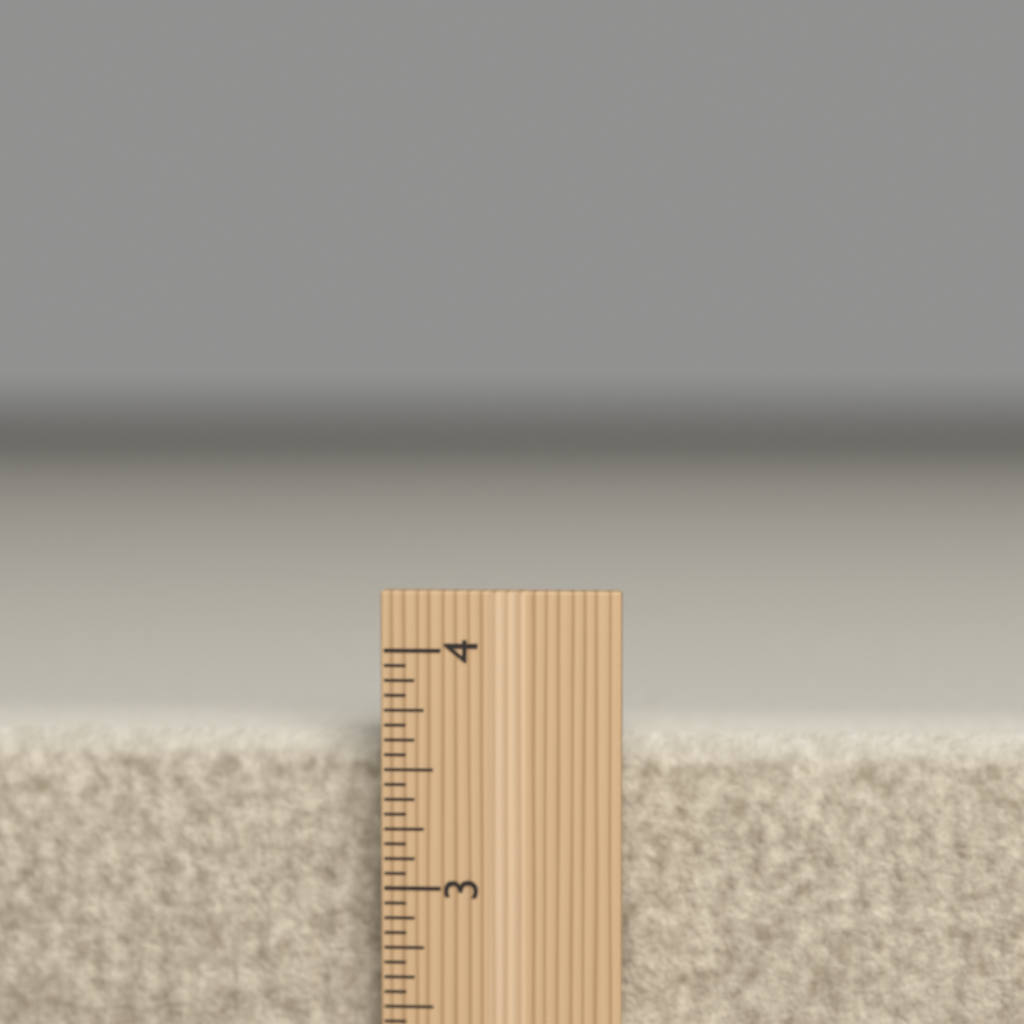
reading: 3.6250 inch
